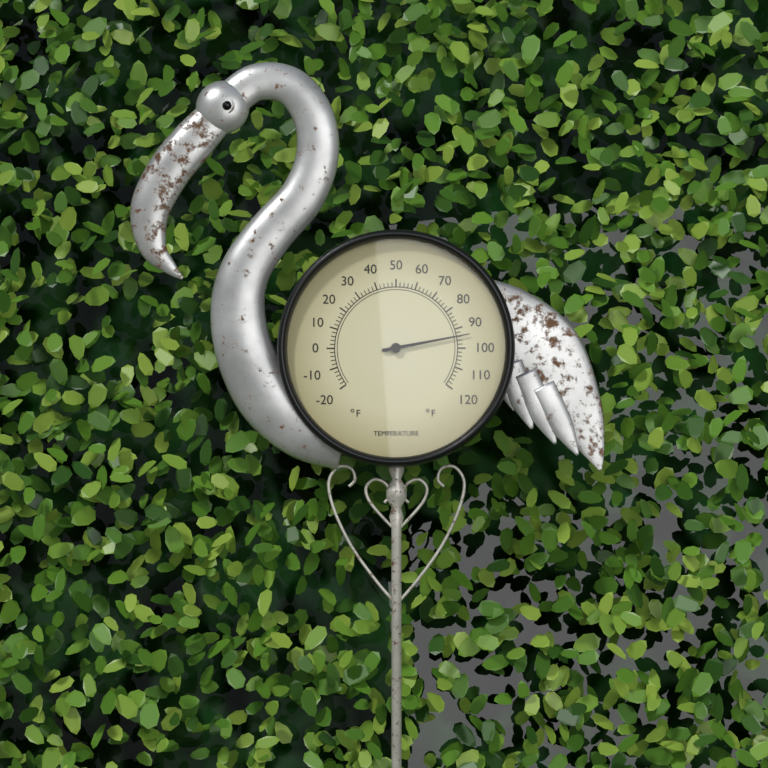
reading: 94 °F
